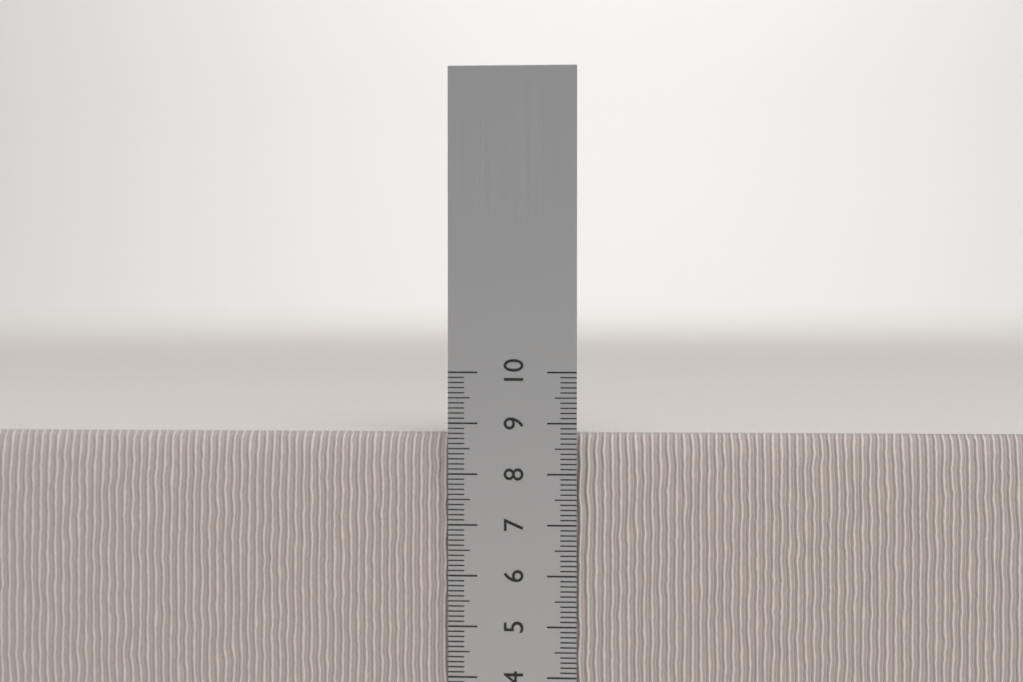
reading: 8.8 cm
